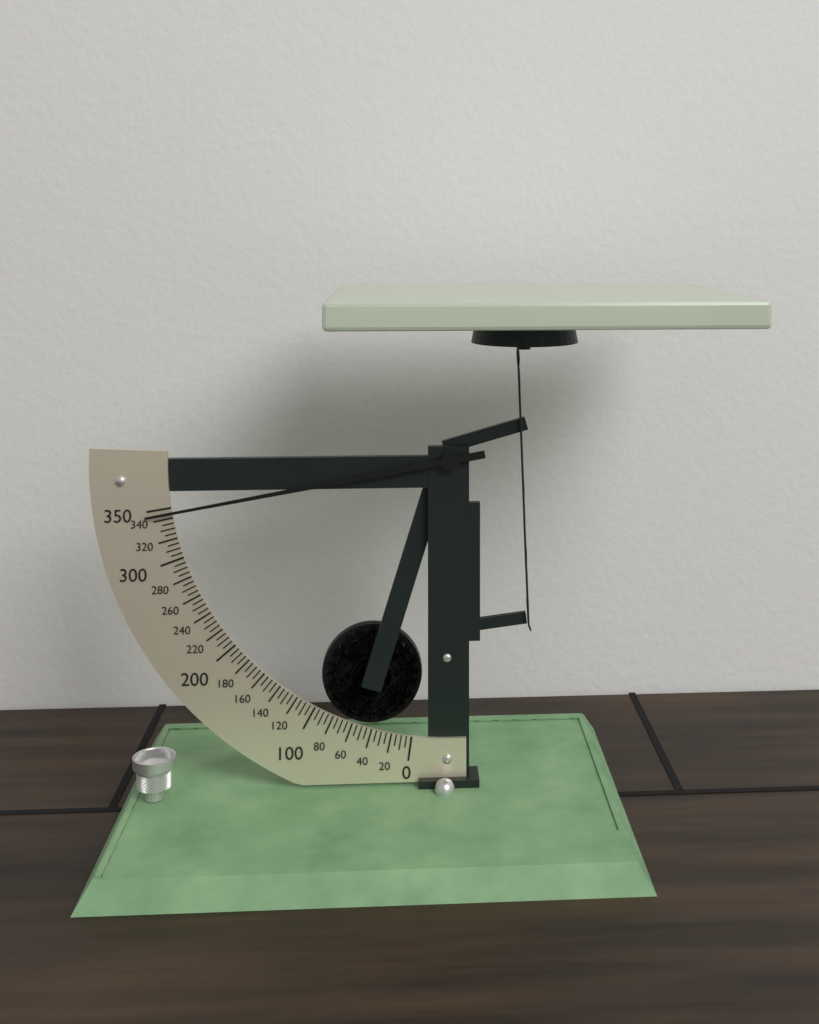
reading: 345 (no unit)
